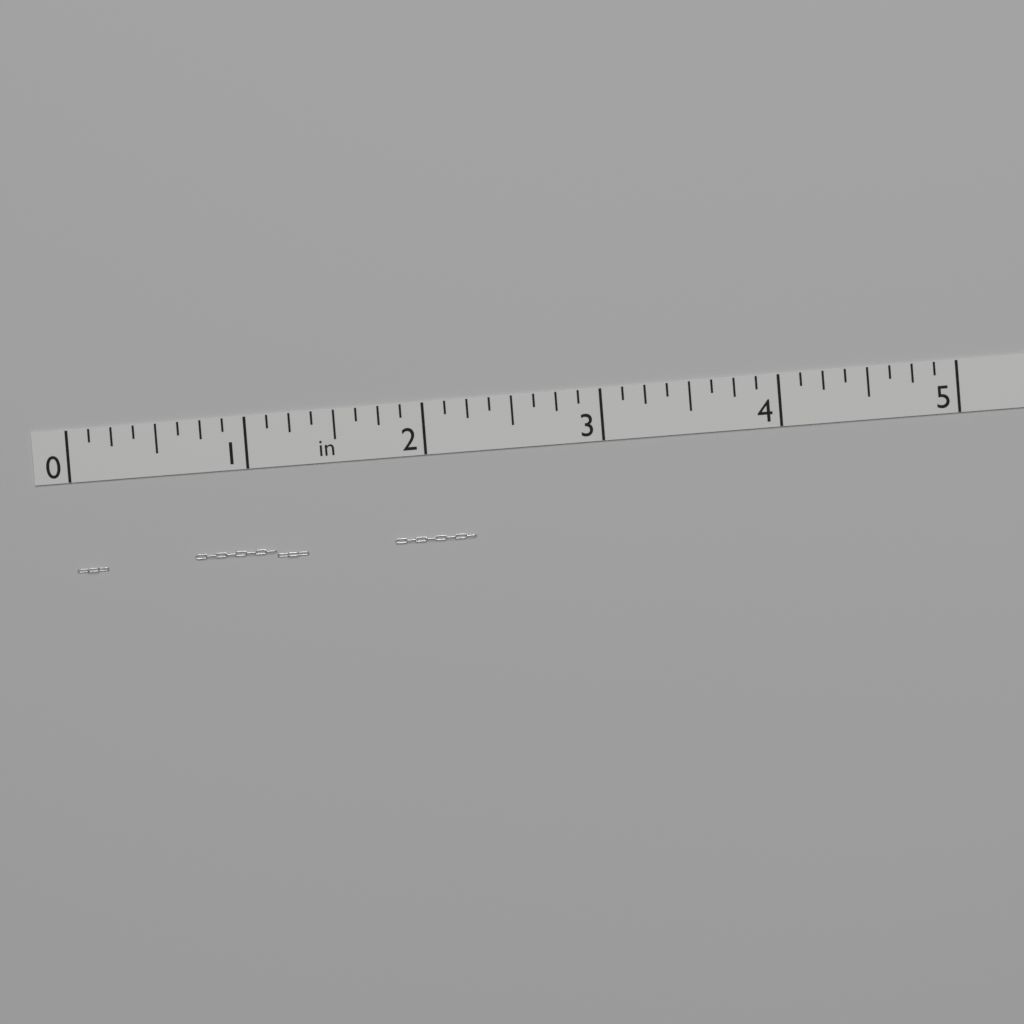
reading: 2.250 in
